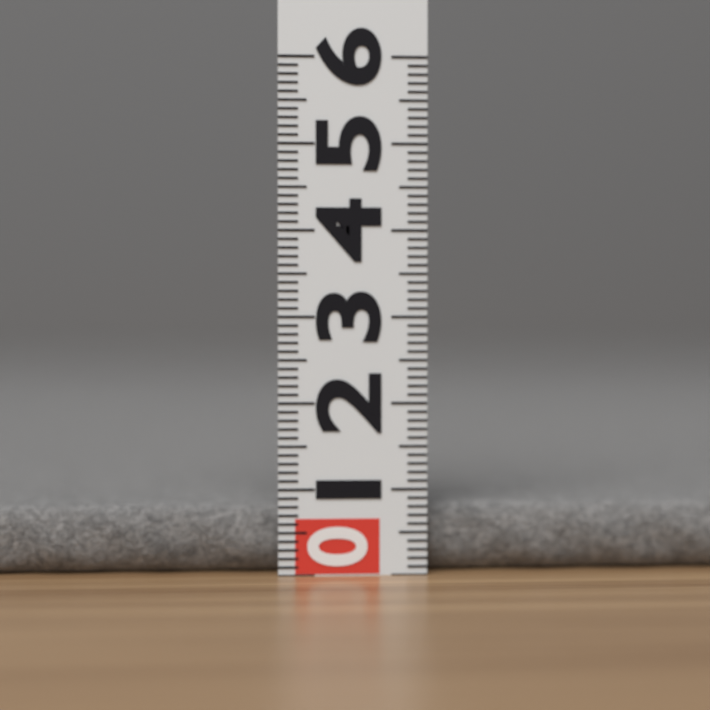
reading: 0.8 (no unit)
